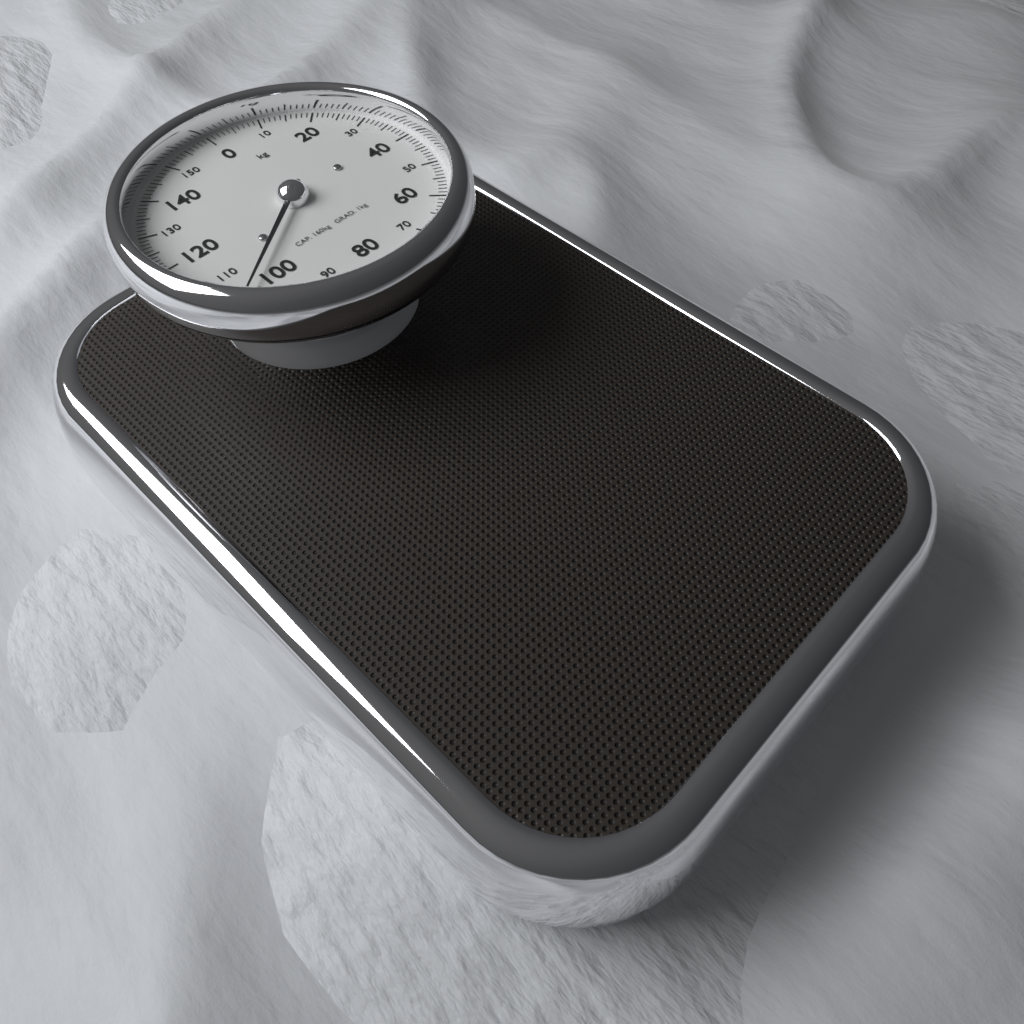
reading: 104 kg
